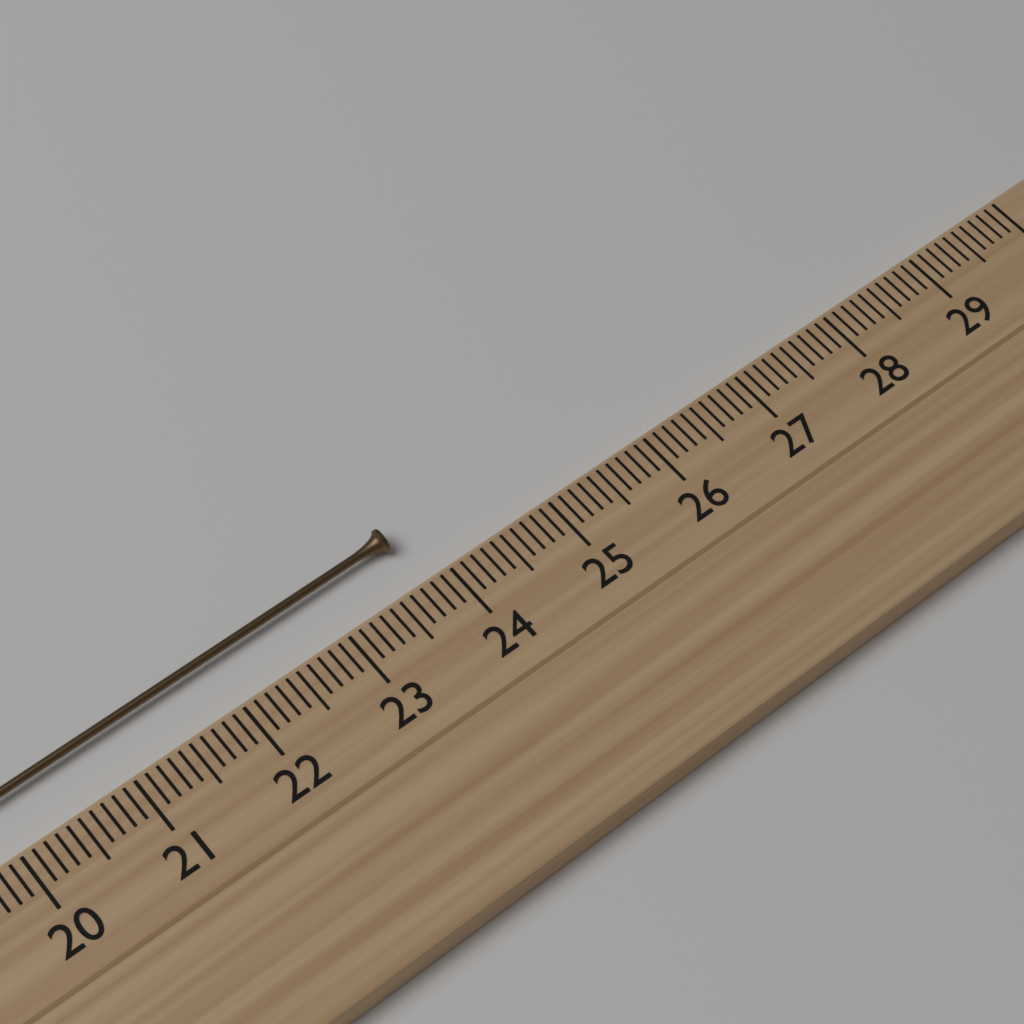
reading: 23.8 cm
